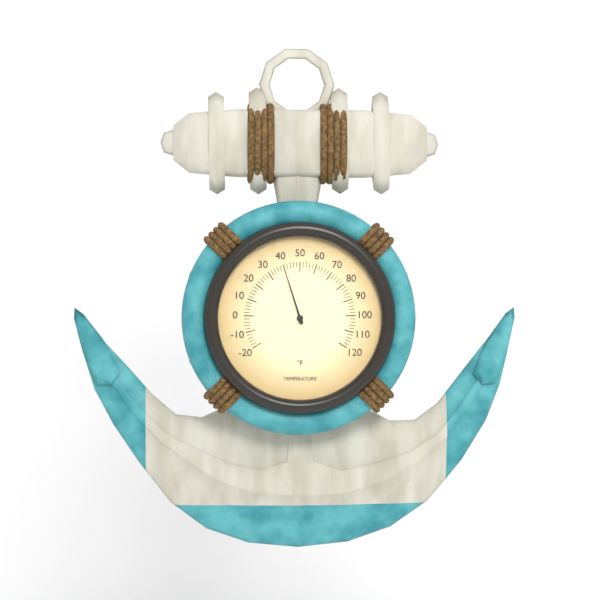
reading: 40 °F
